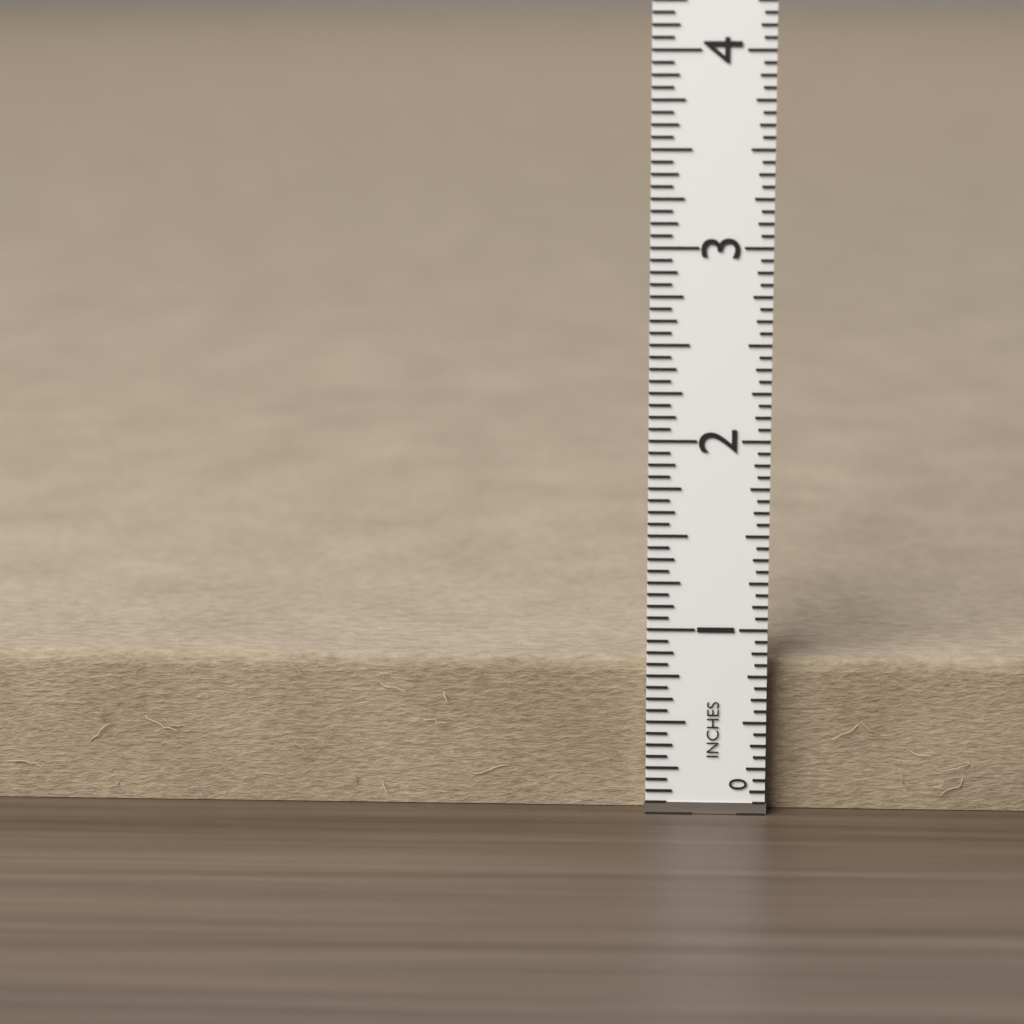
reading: 0.8125 in
